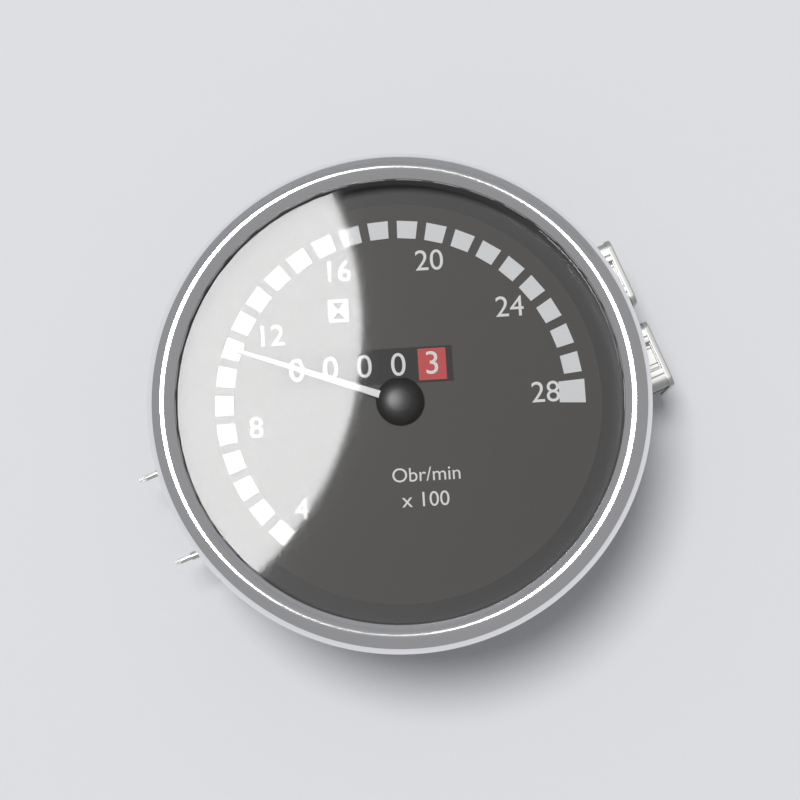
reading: 11 Obr/min x100
